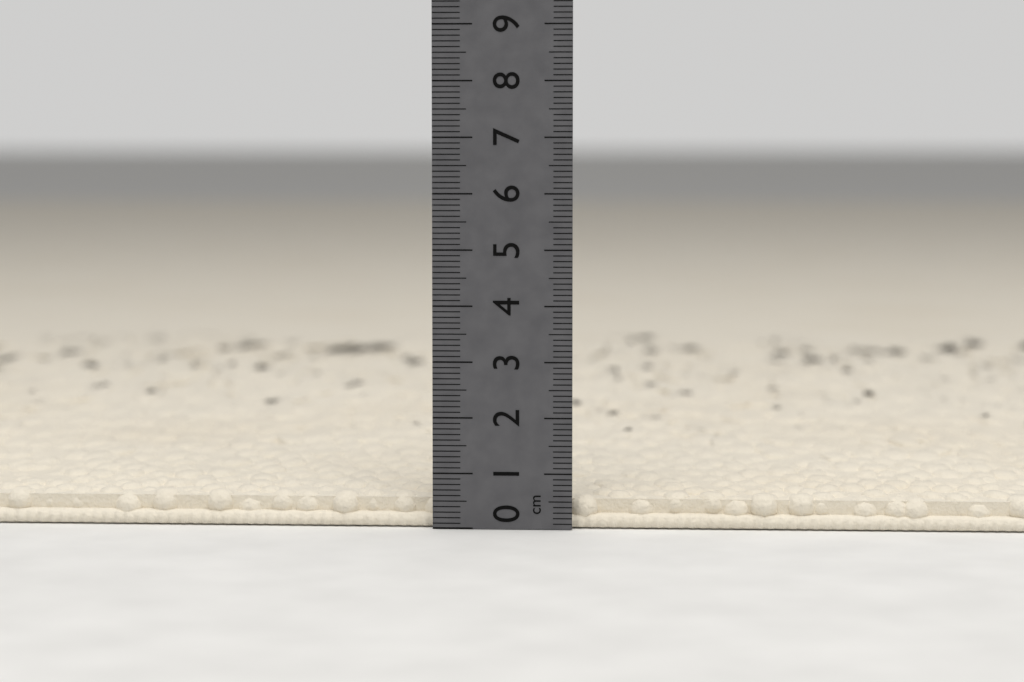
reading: 0.6 cm
